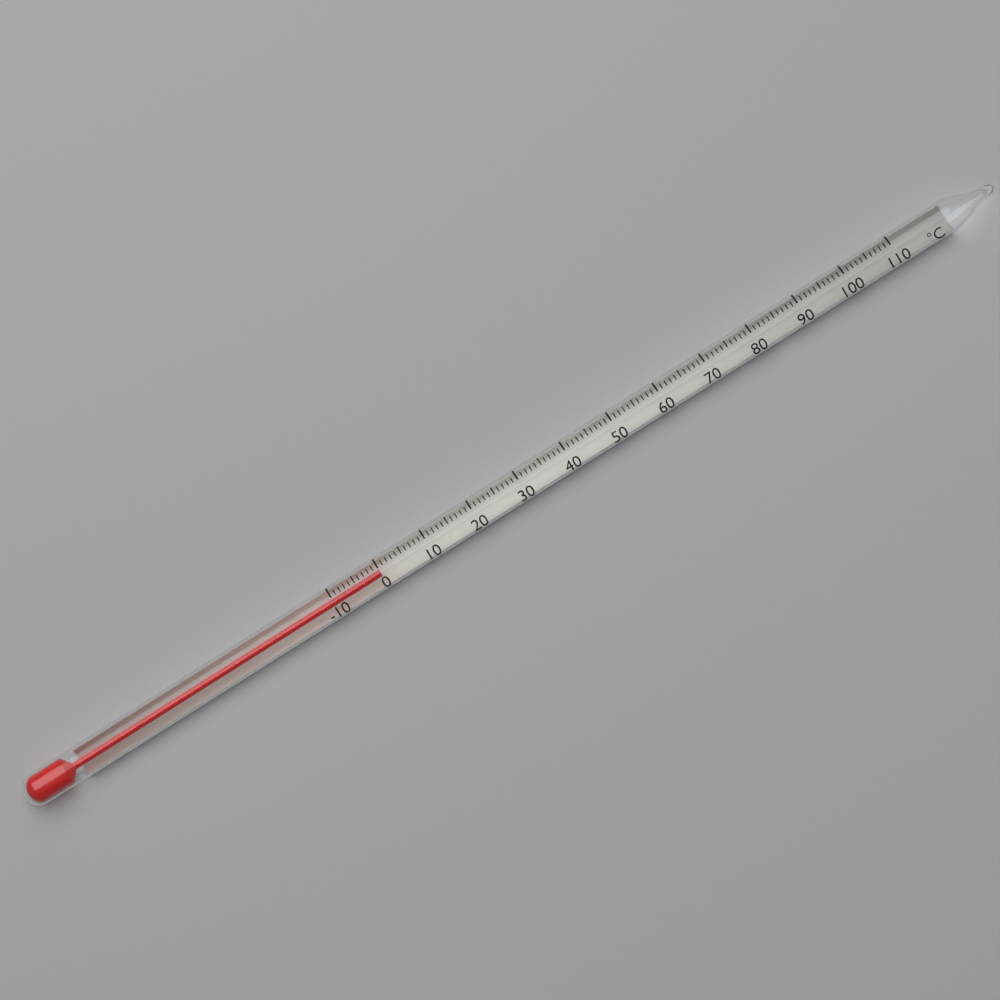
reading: 0 °C
